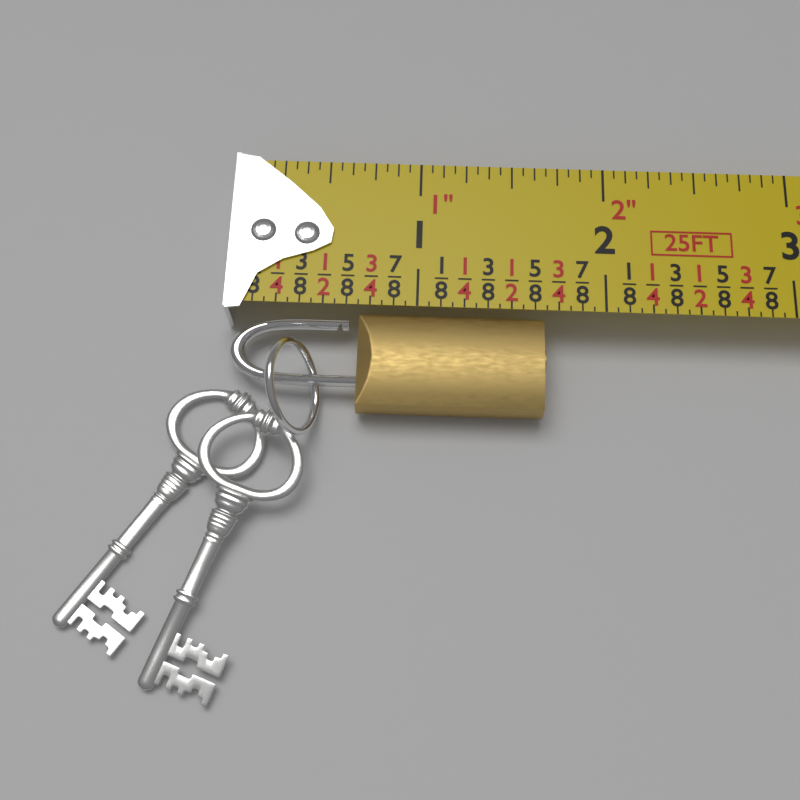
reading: 1.6875 in
